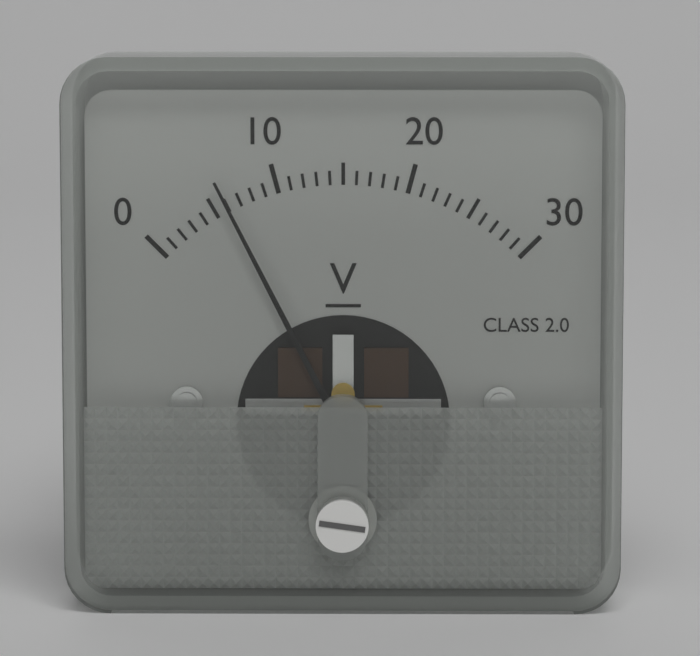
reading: 6 V
